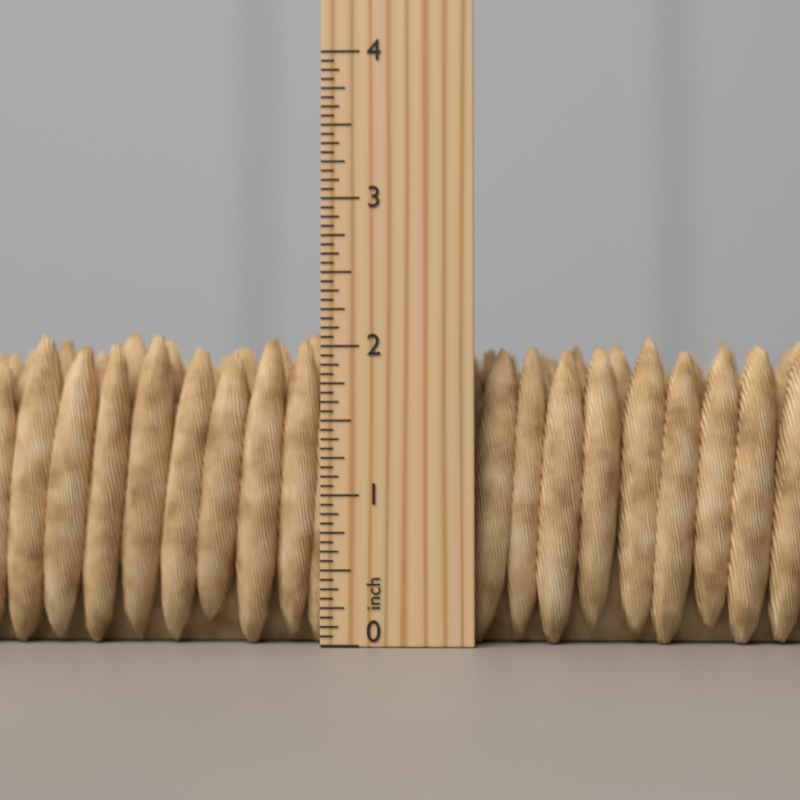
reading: 2.1875 inch
